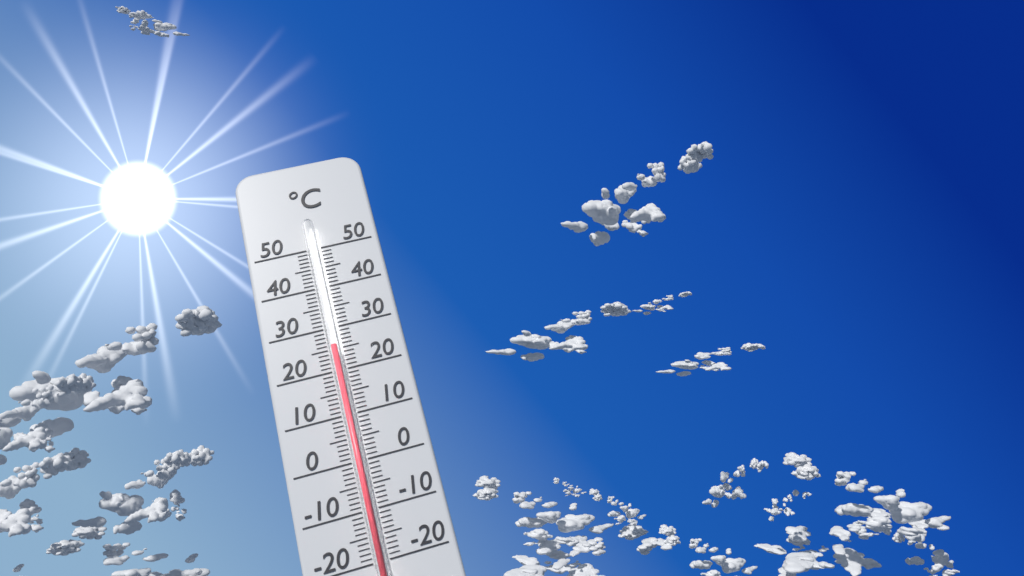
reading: 25 °C
